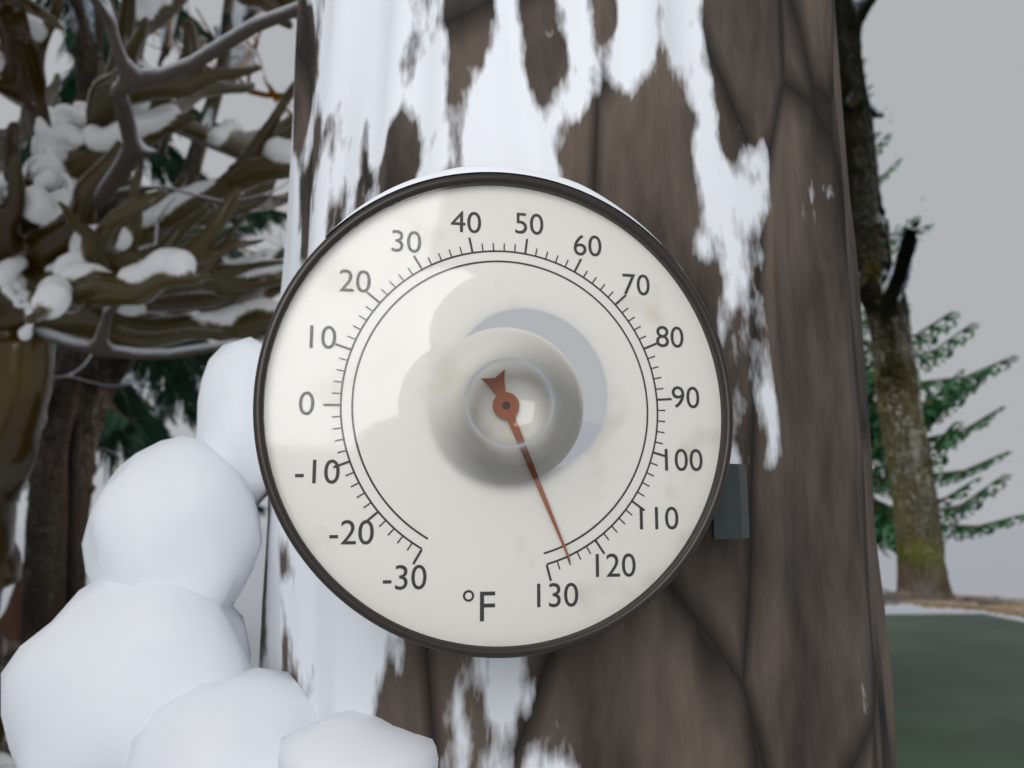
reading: 126 °F
